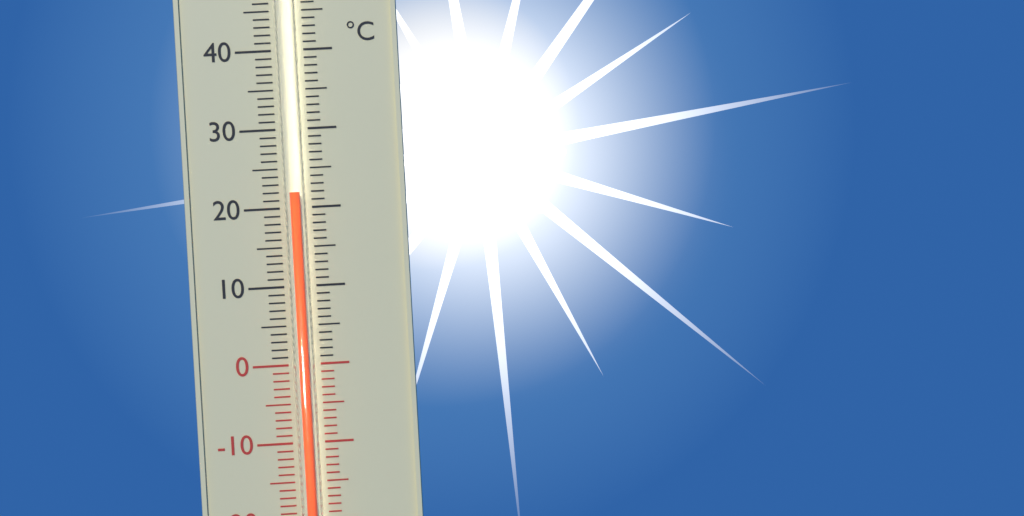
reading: 22 °C
